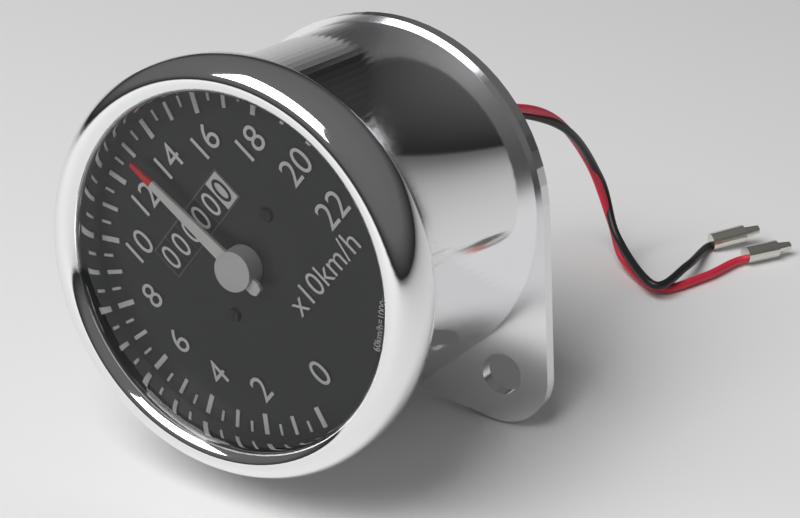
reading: 130 km/h
